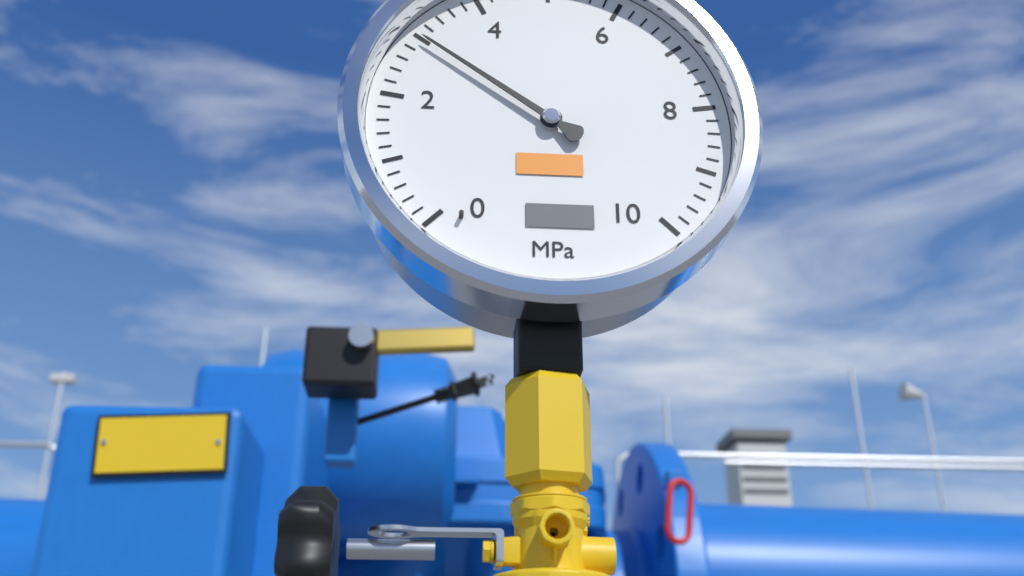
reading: 3.0 MPa
